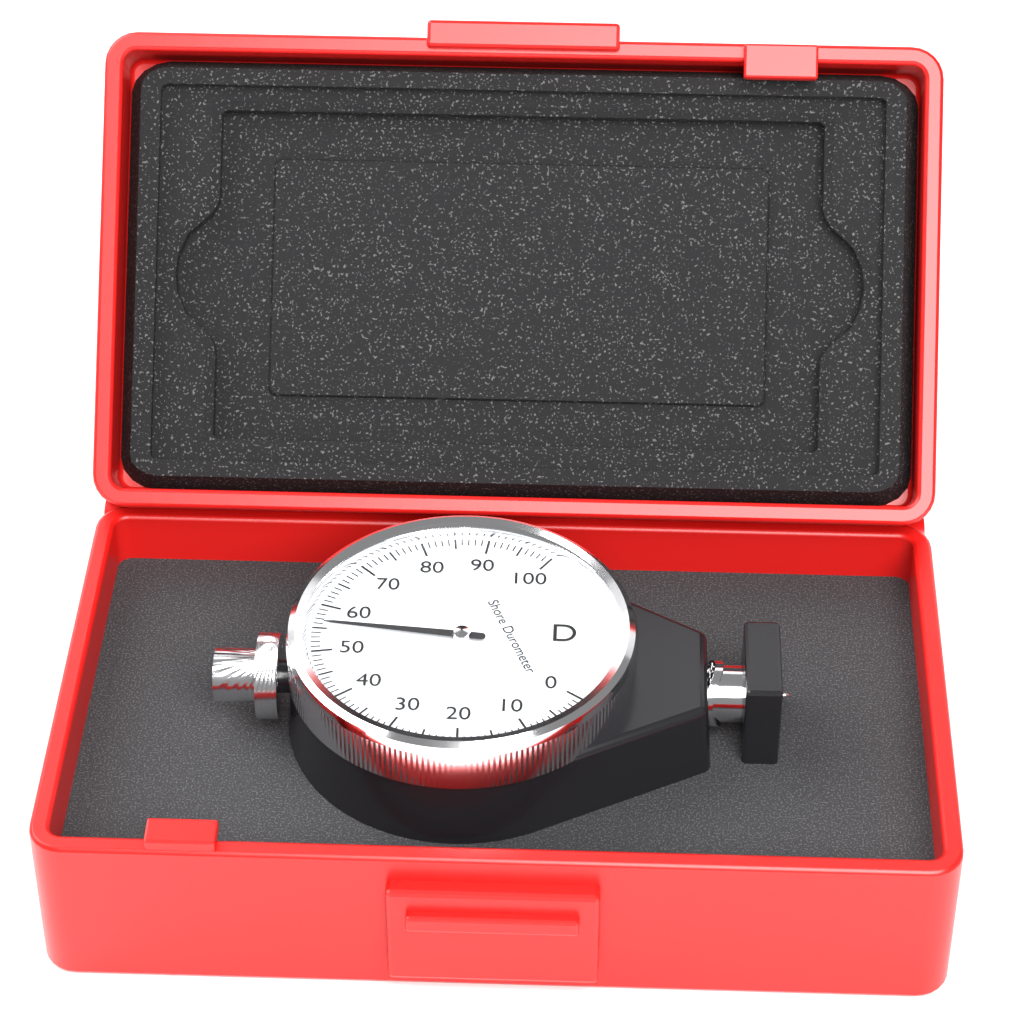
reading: 56 Shore D
